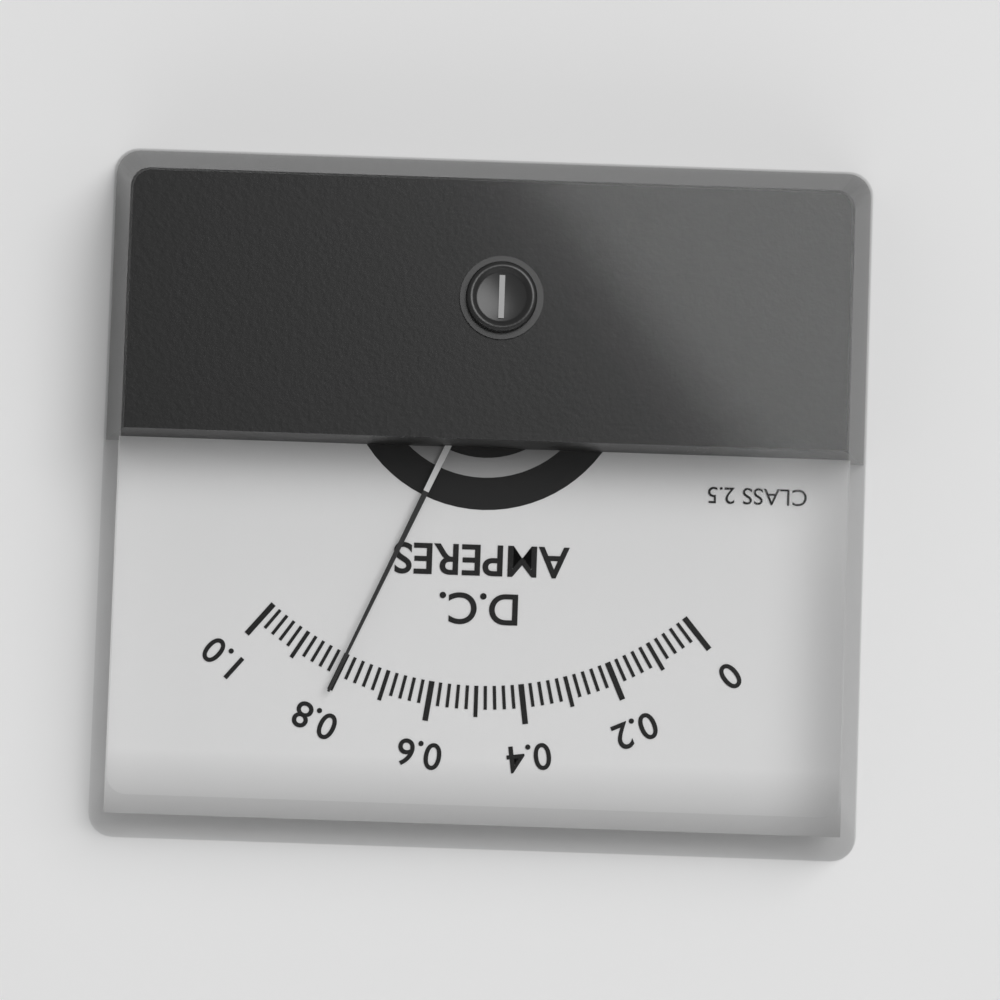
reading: 0.80 A
